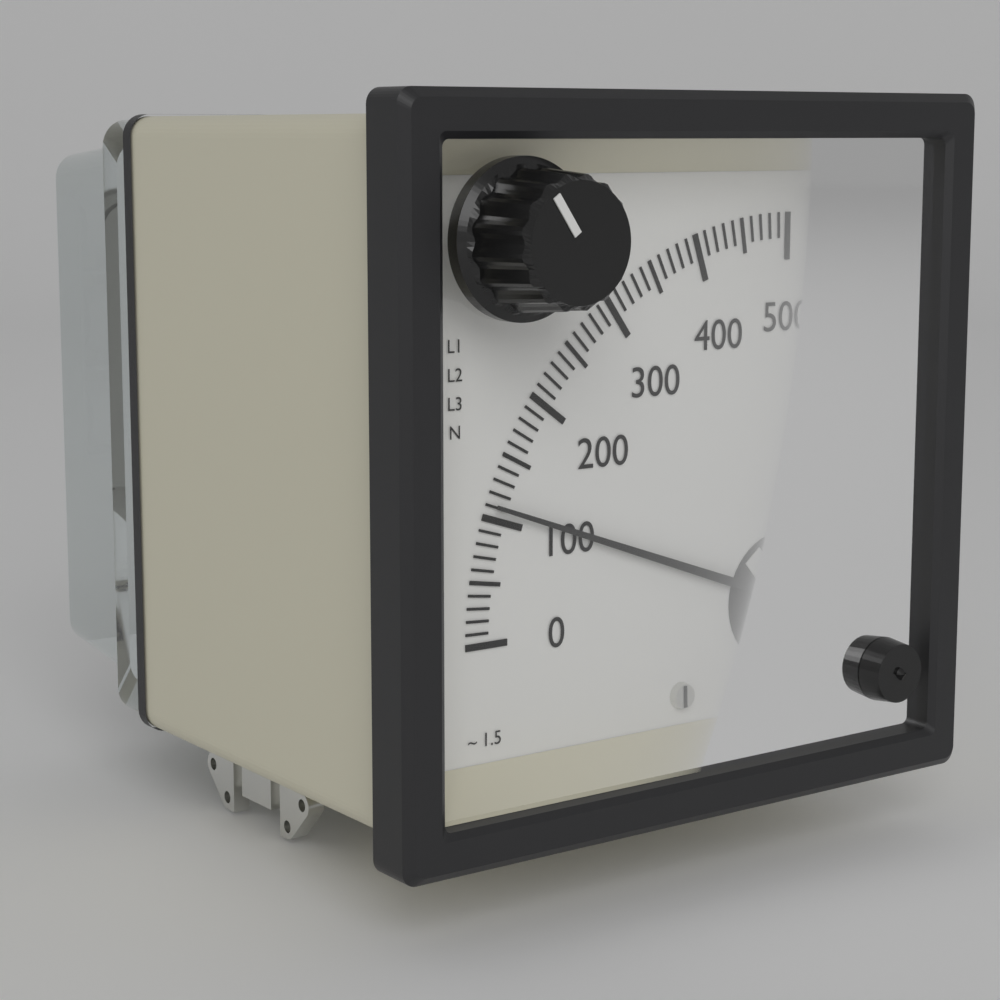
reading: 110 V
